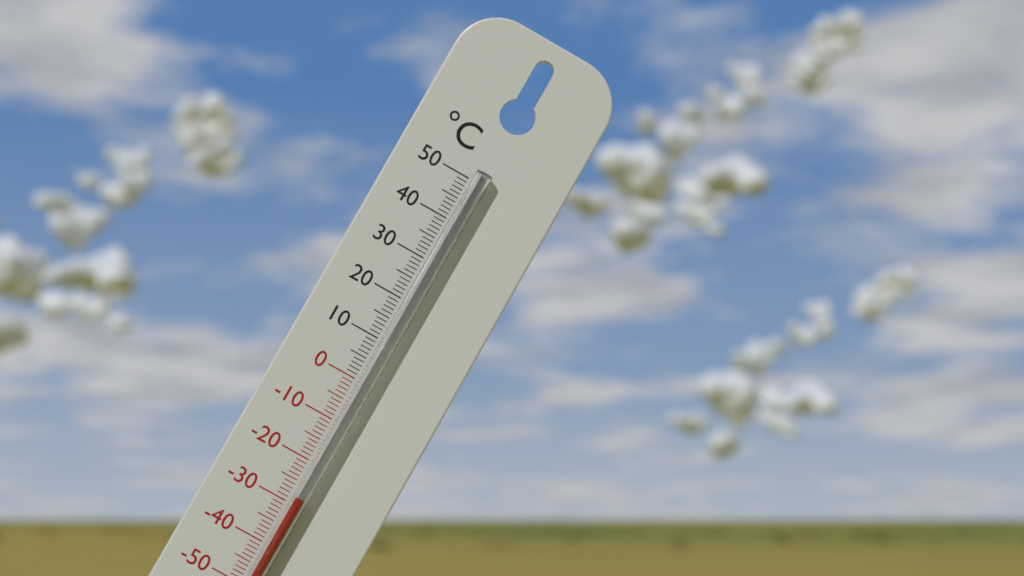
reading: -28 °C
